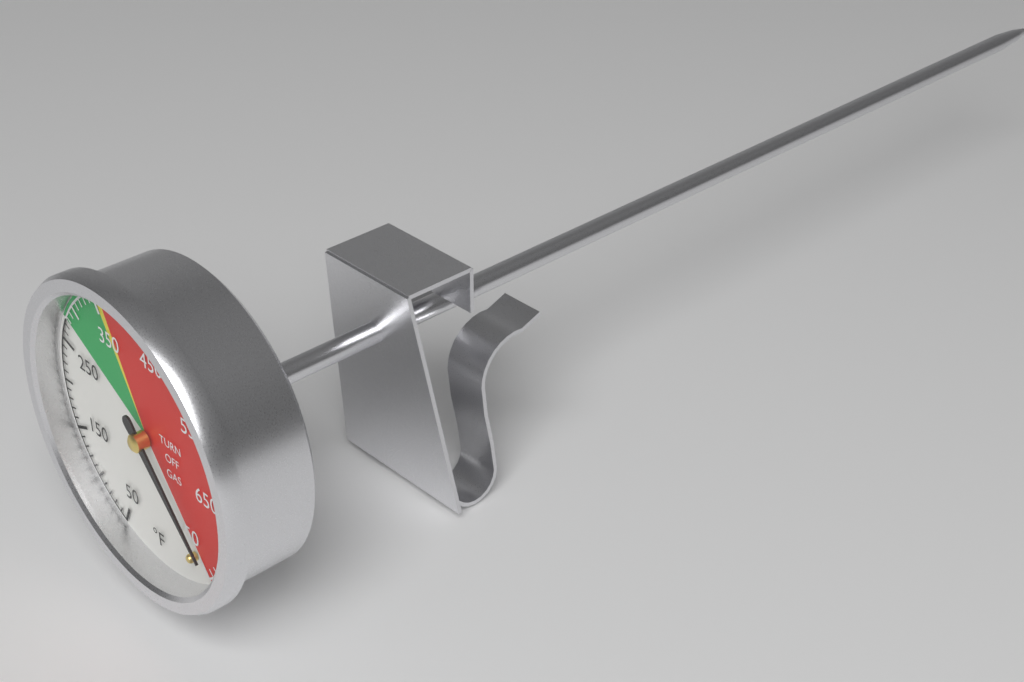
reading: 740 °F
